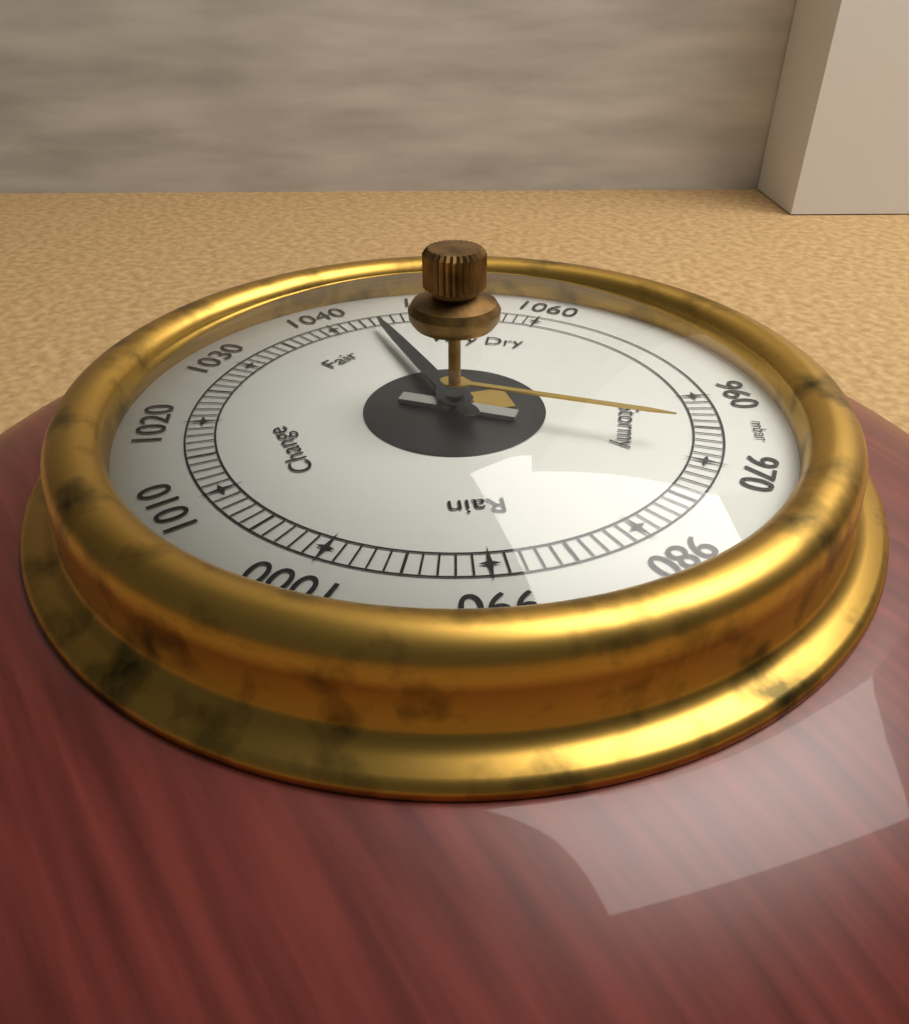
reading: 1044 mbar
